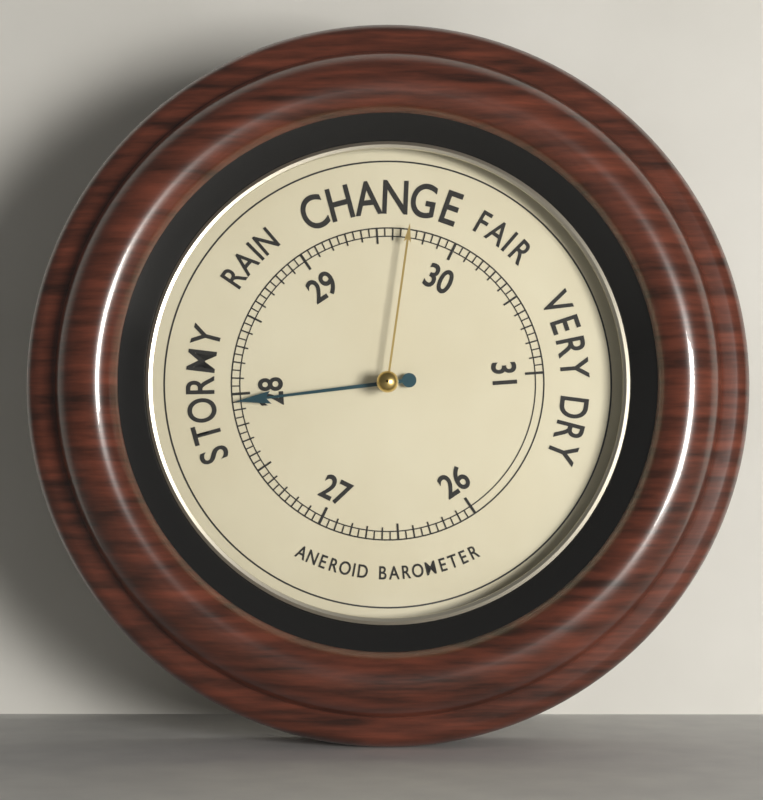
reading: 27.95 (no unit)
